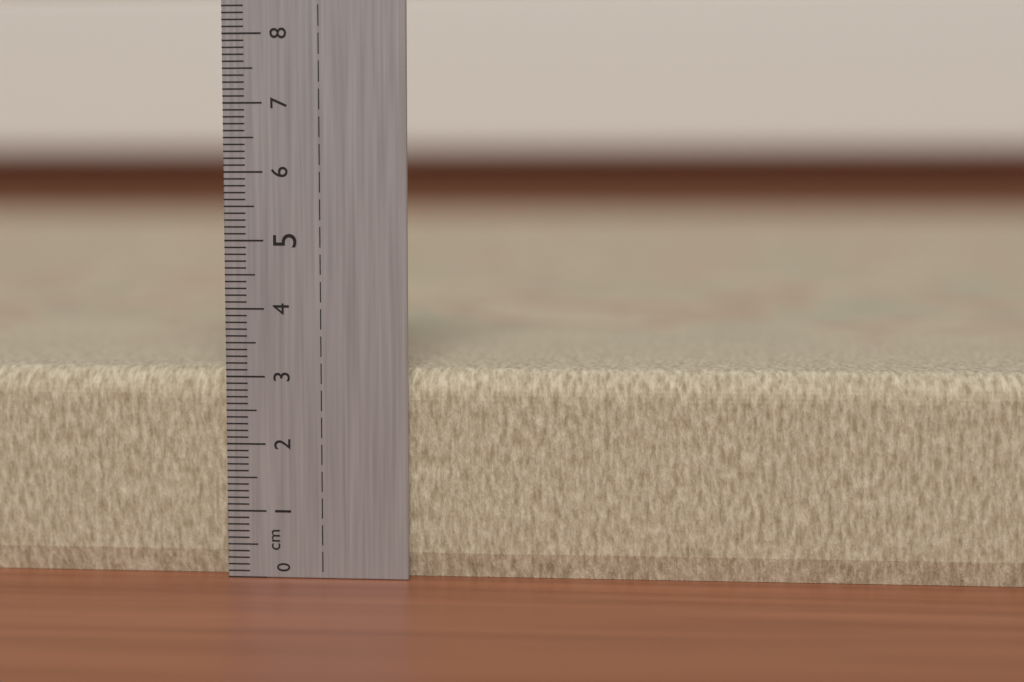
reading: 3.1 cm
